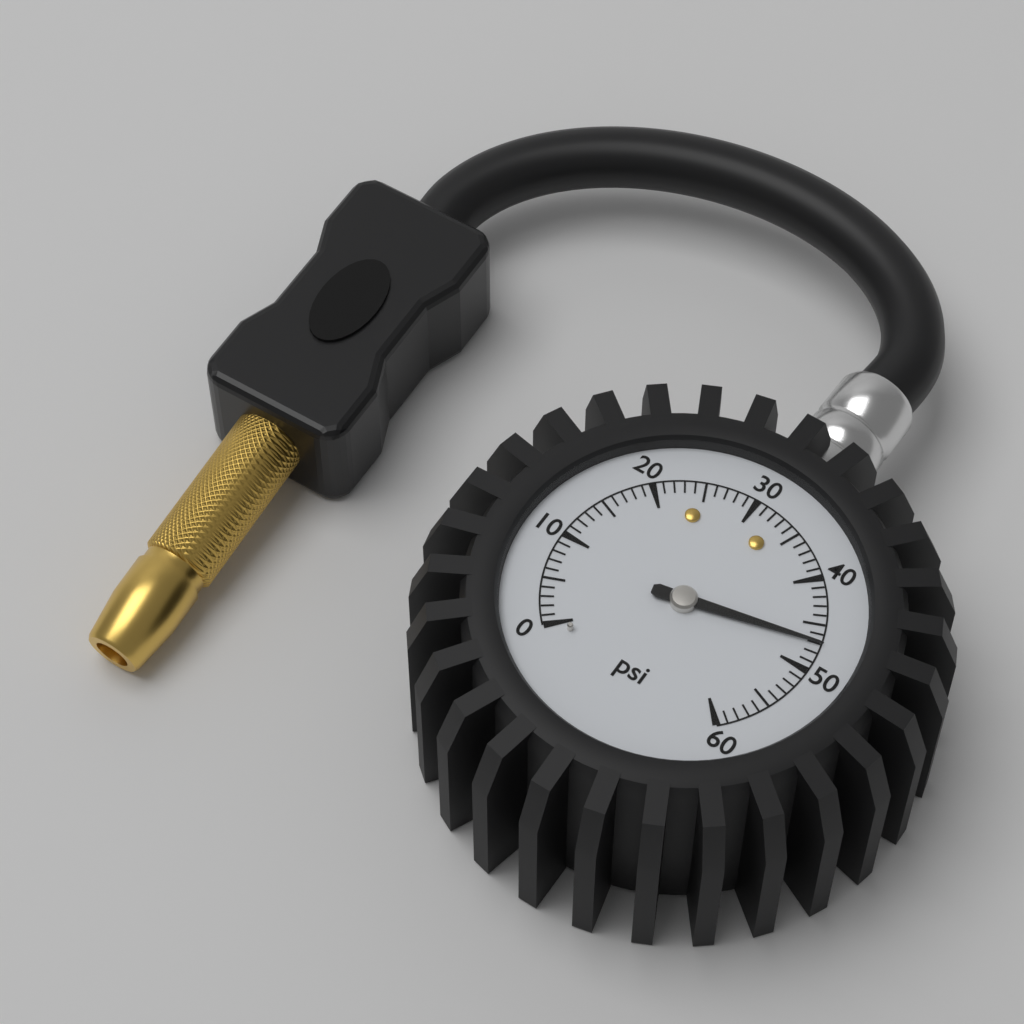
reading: 47 psi
